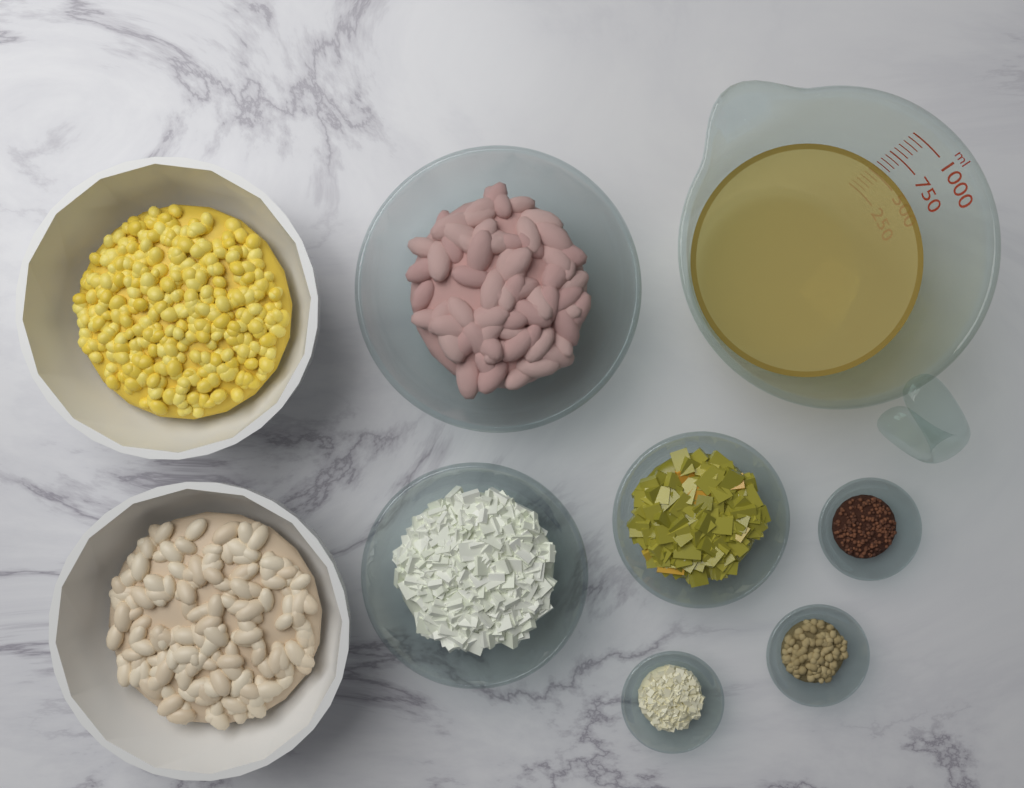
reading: 650 ml
